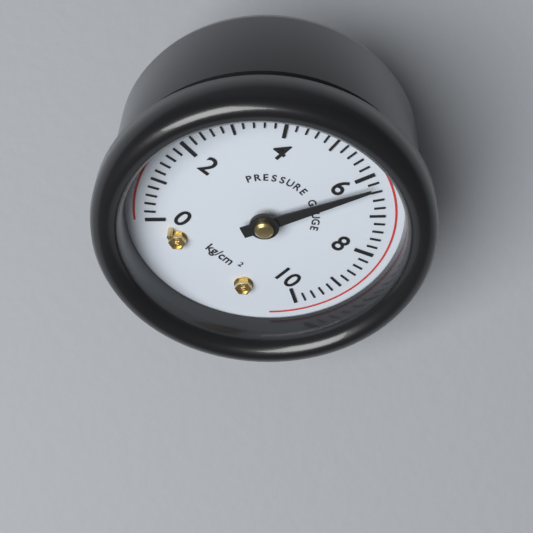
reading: 6.2 kg/cm²
